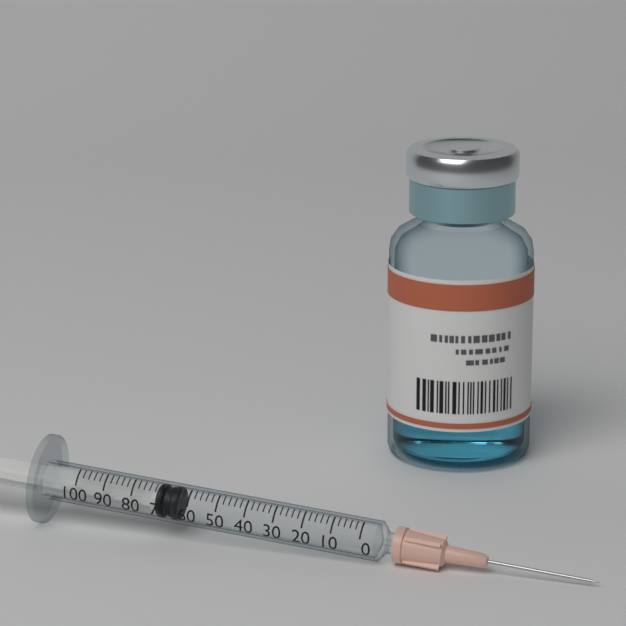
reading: 64 (no unit)
